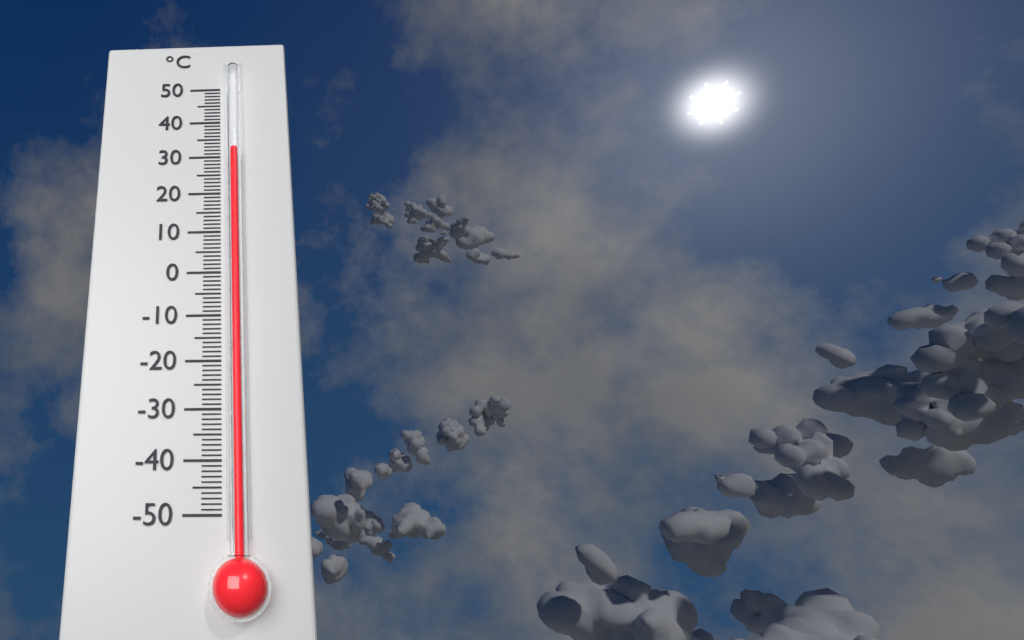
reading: 31 °C
